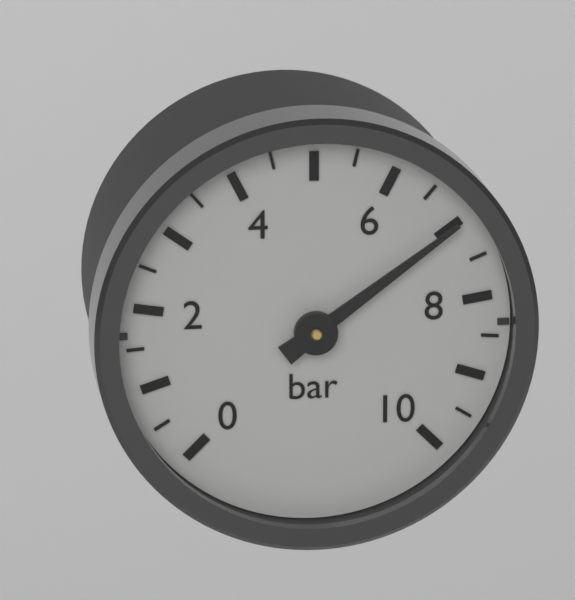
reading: 7.0 bar
